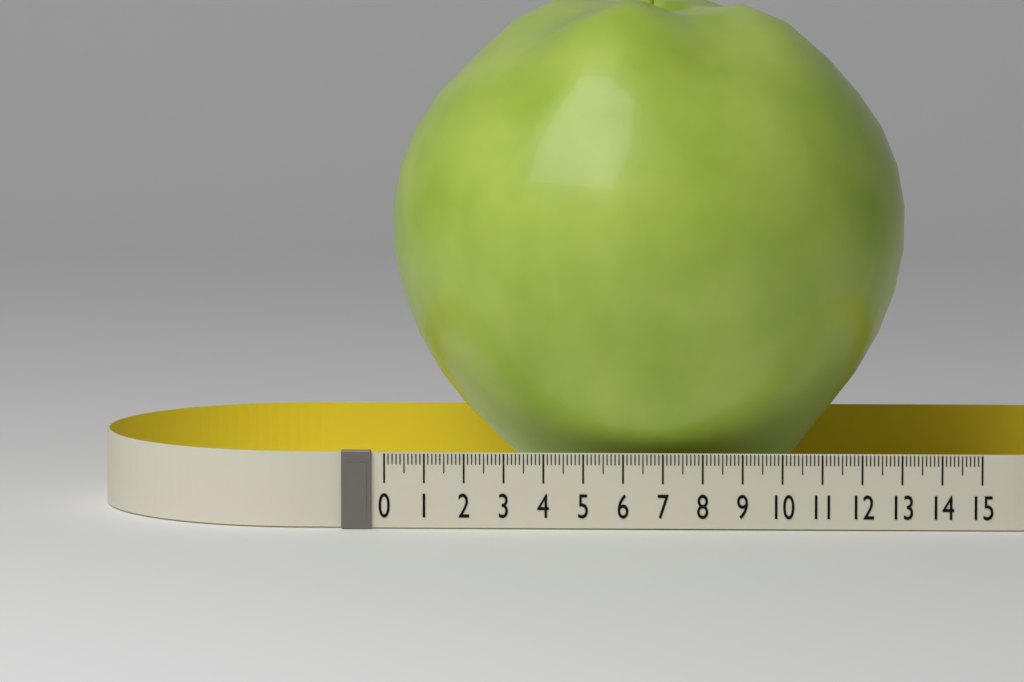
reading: 13.1 (no unit)
